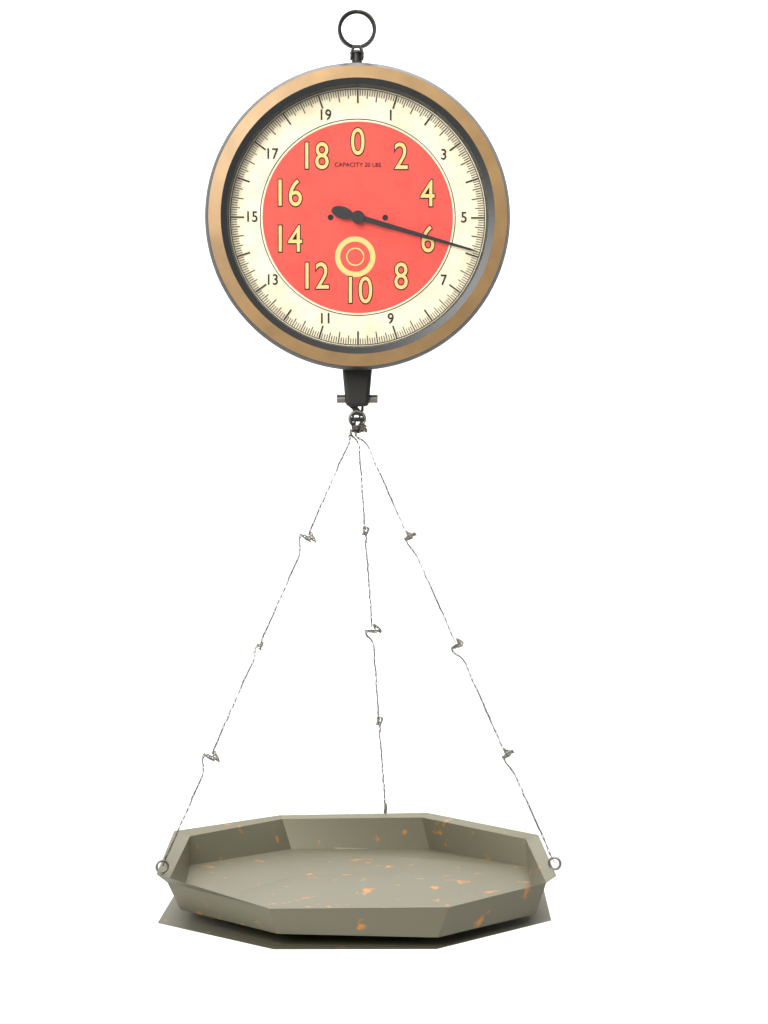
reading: 5.8750 lbs
